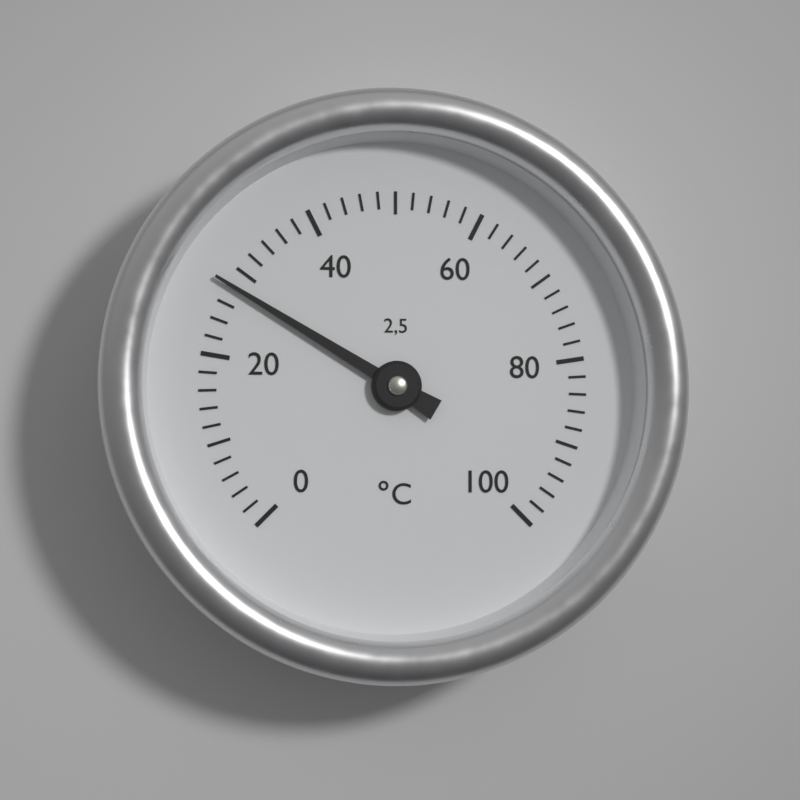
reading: 28 °C
